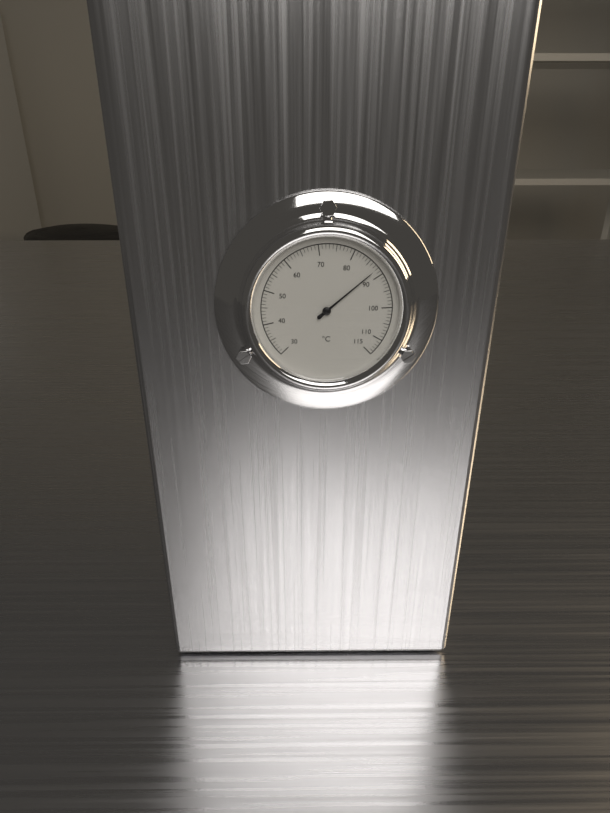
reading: 88 °C
